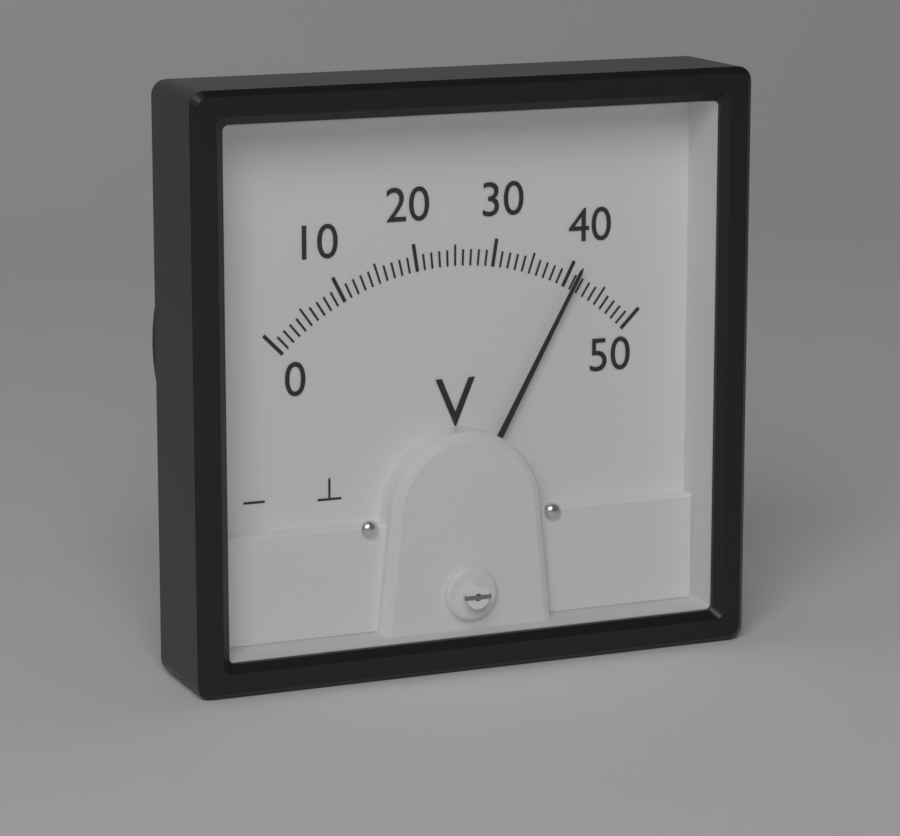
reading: 41 V
